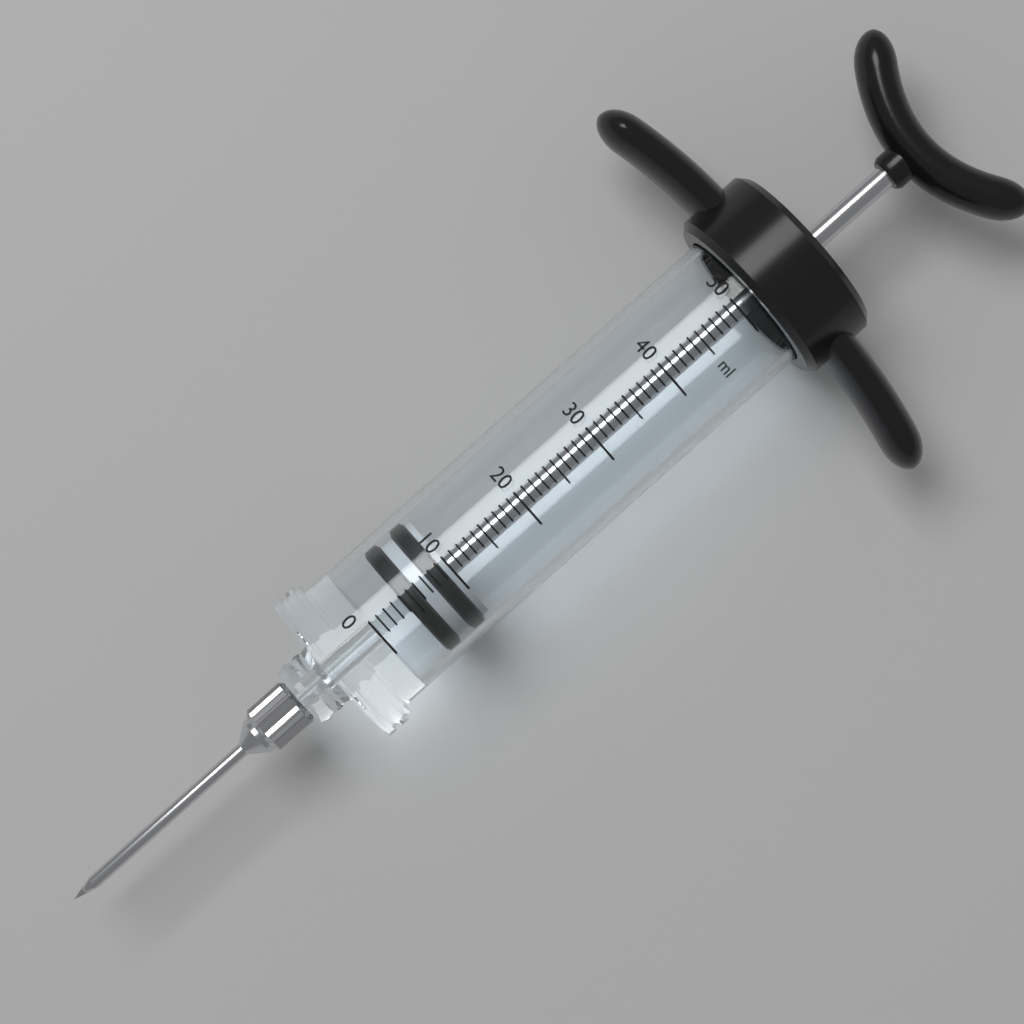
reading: 4 ml
